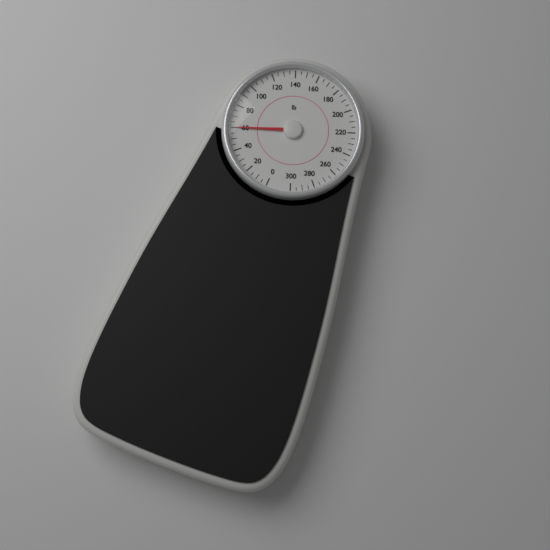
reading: 60 lb
